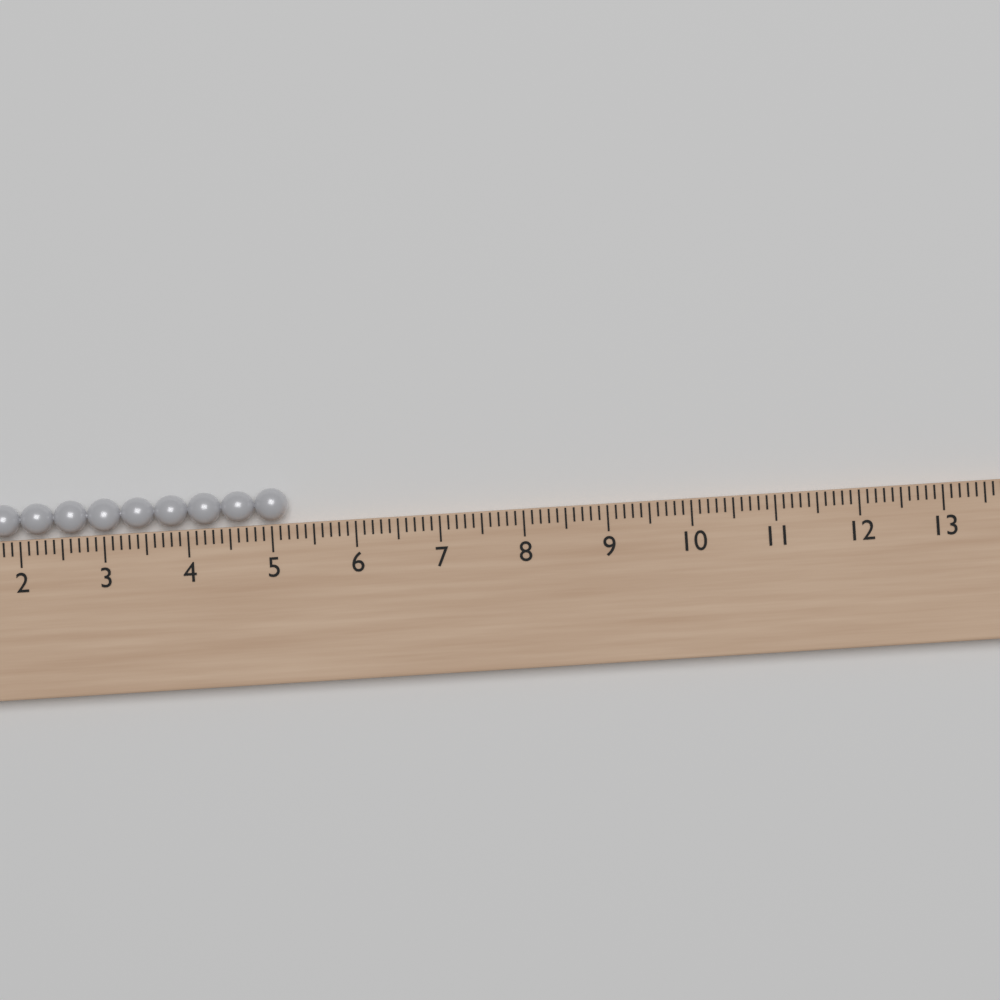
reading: 5.2 (no unit)
